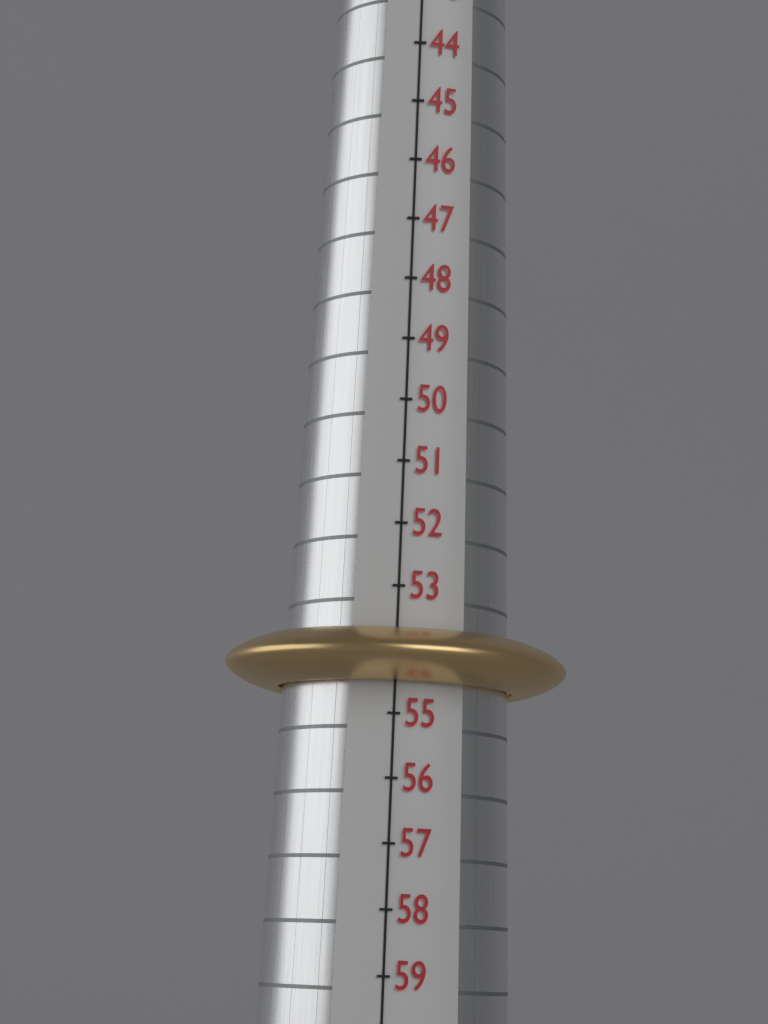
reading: 54.5 (no unit)
